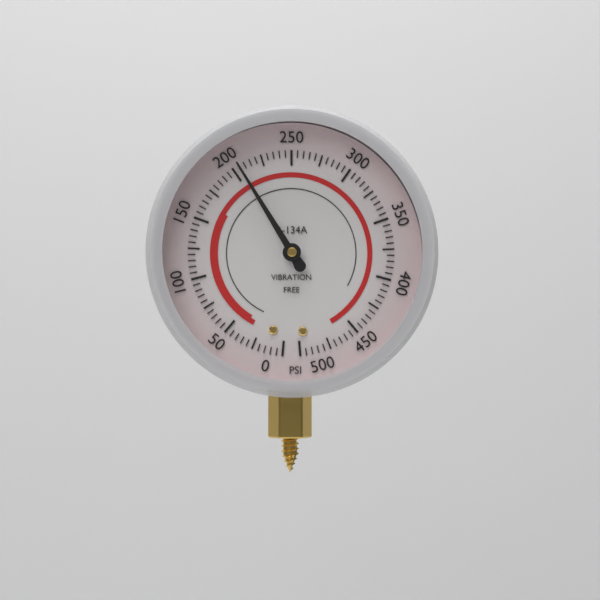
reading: 205 psi
